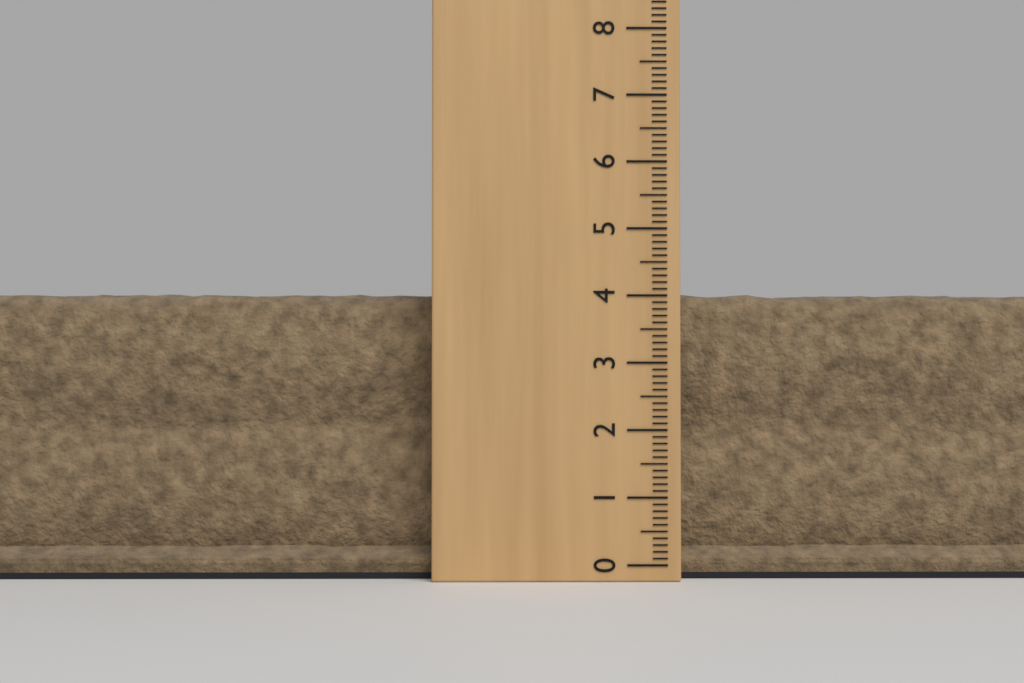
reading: 4.1 (no unit)
